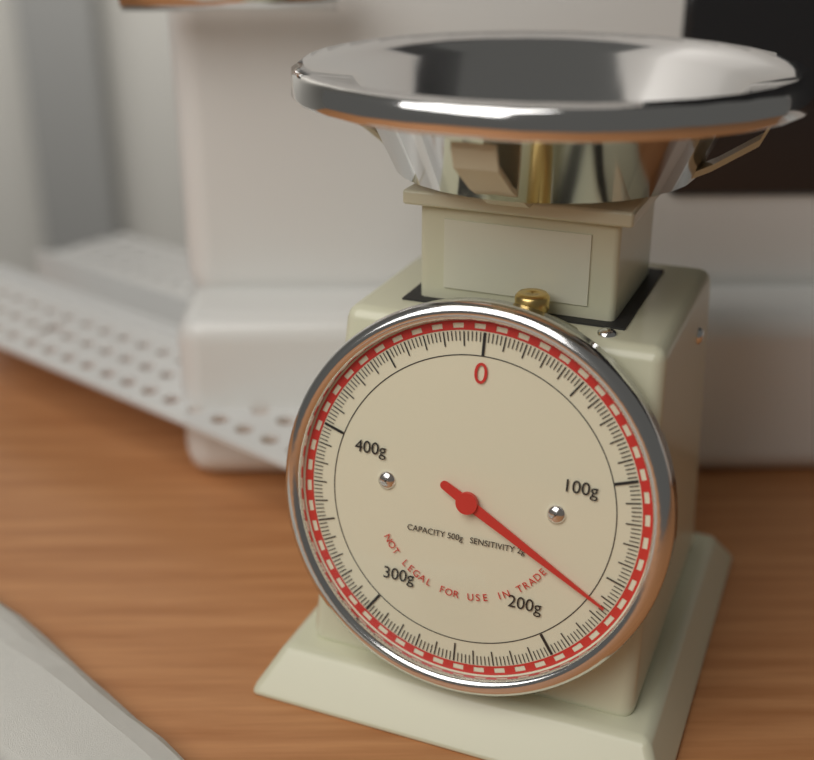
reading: 164 g
